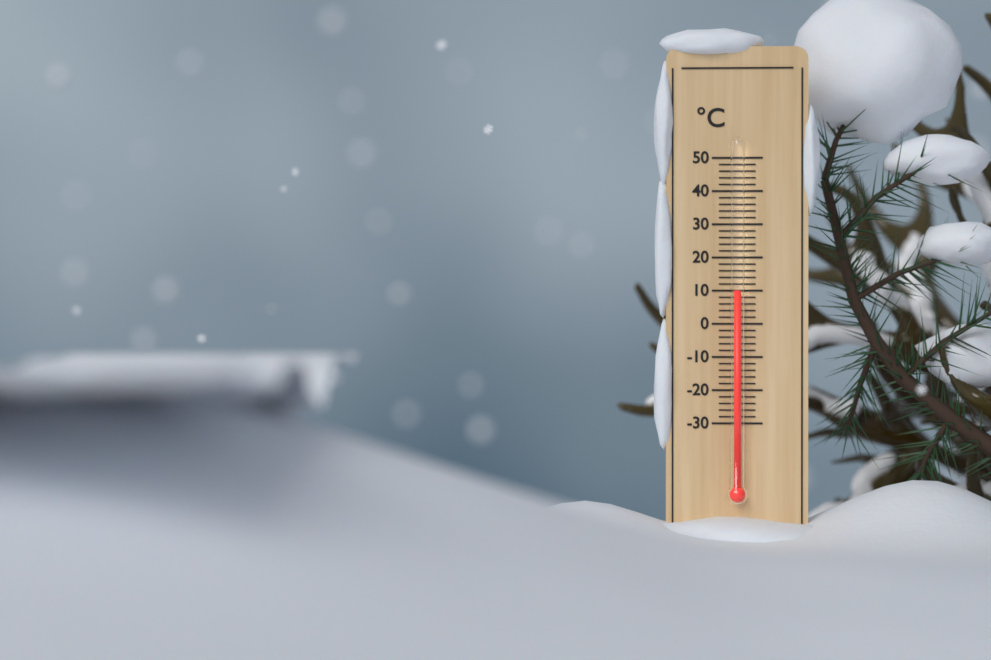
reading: 10 °C
